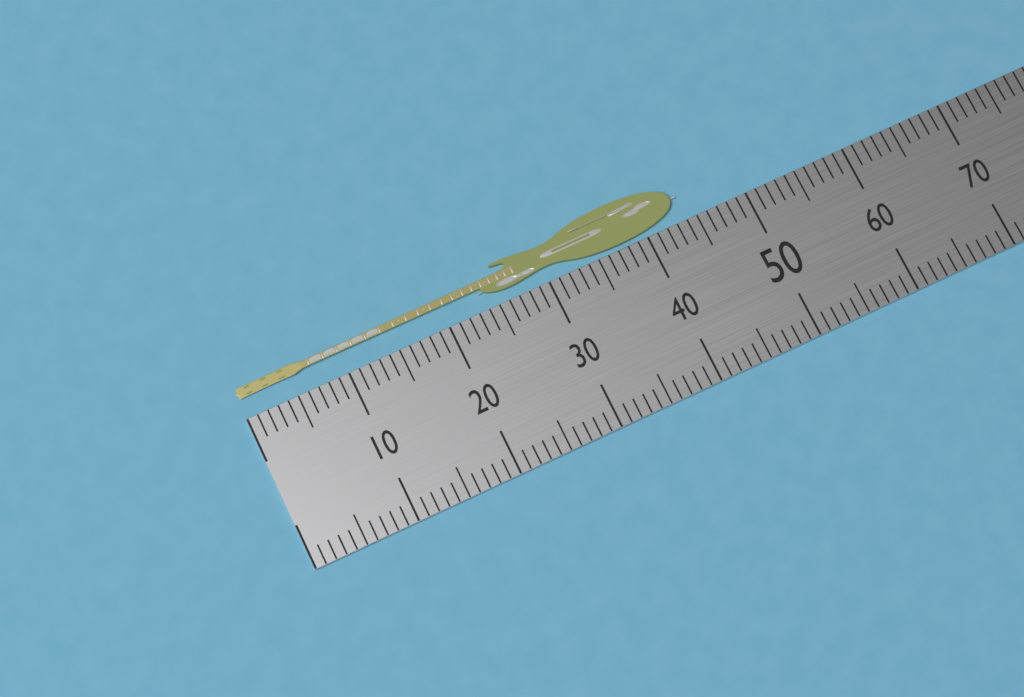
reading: 44 (no unit)
